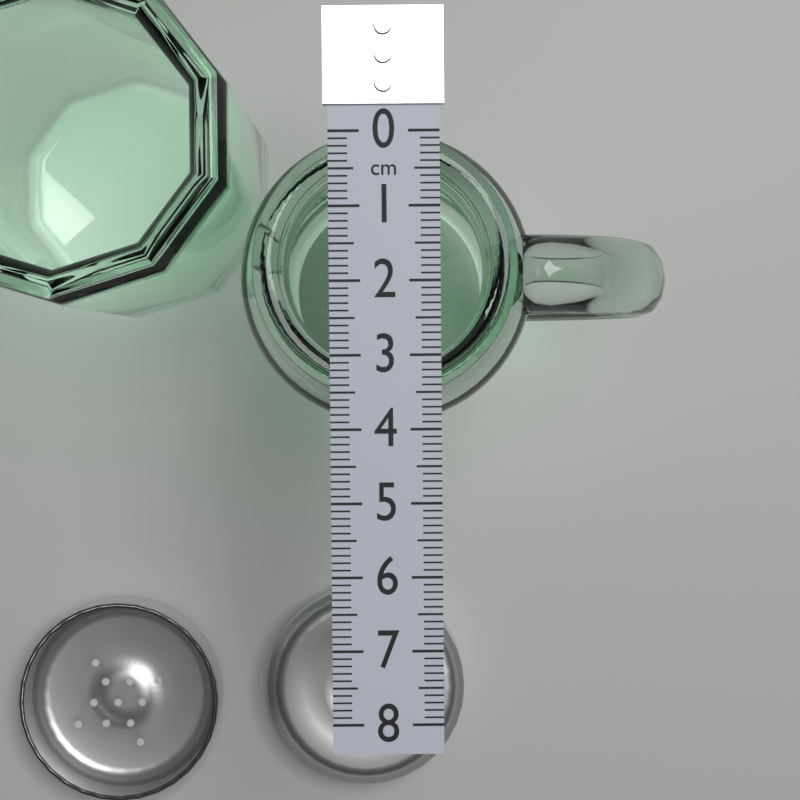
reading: 3.6 cm
